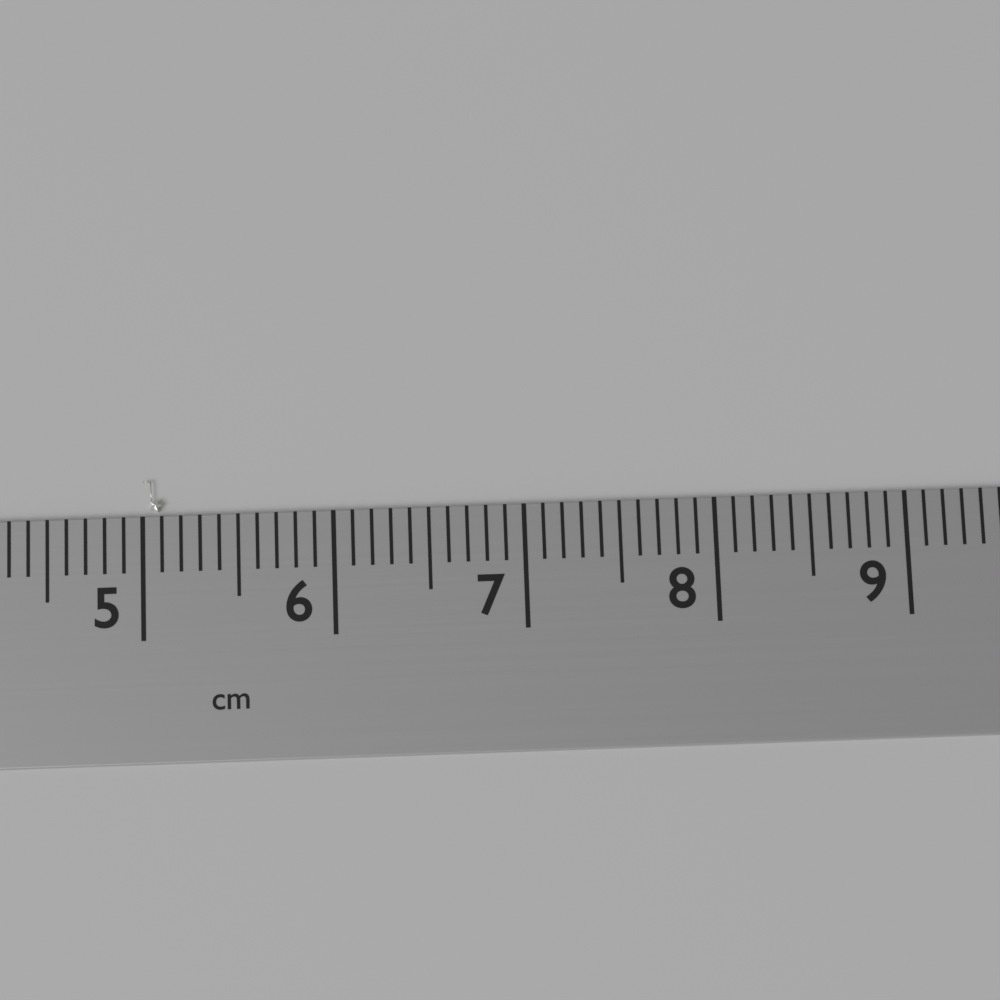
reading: 5.1 cm
